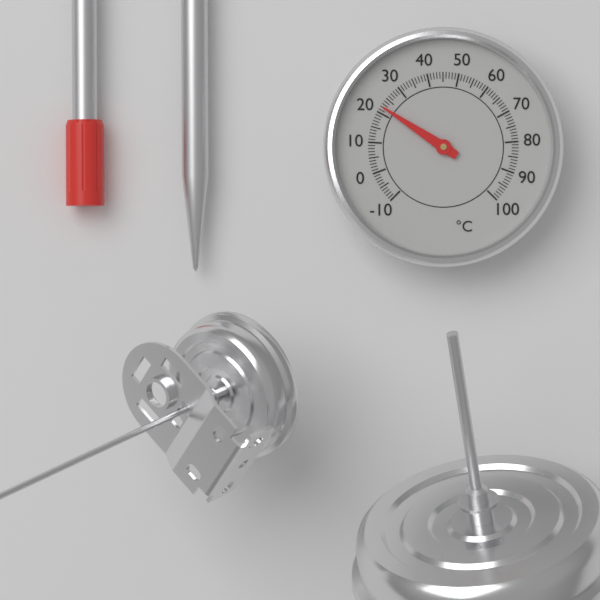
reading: 22 °C
